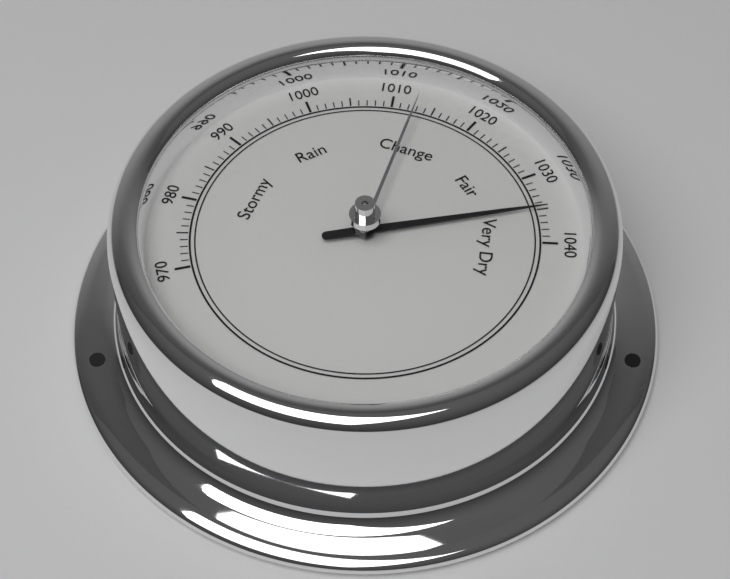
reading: 1035 (no unit)
